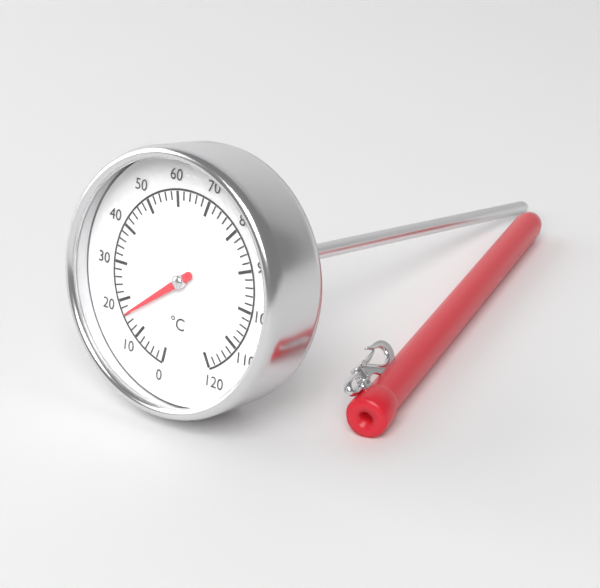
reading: 16 °C
